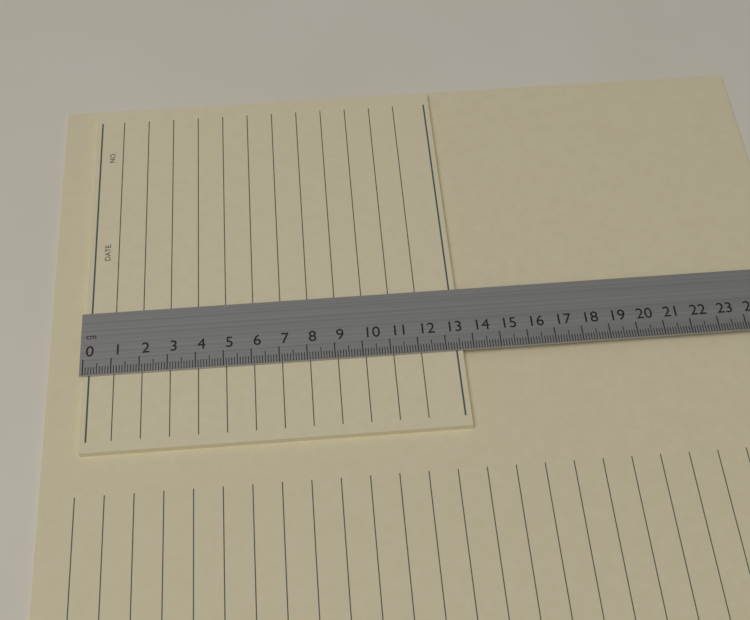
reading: 13.6 cm
